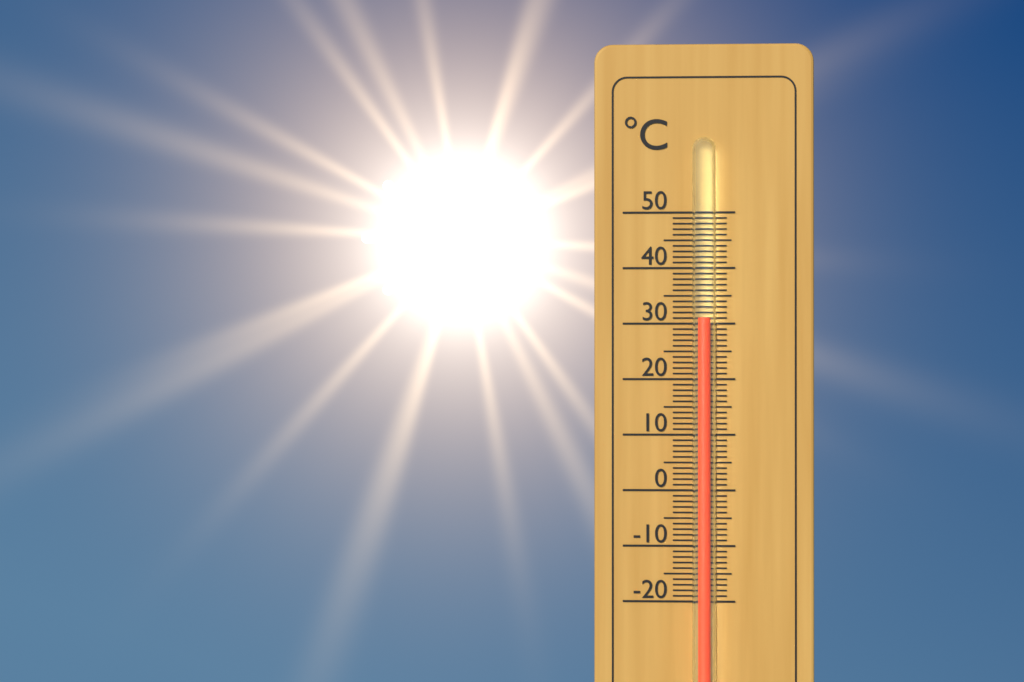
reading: 31 °C
